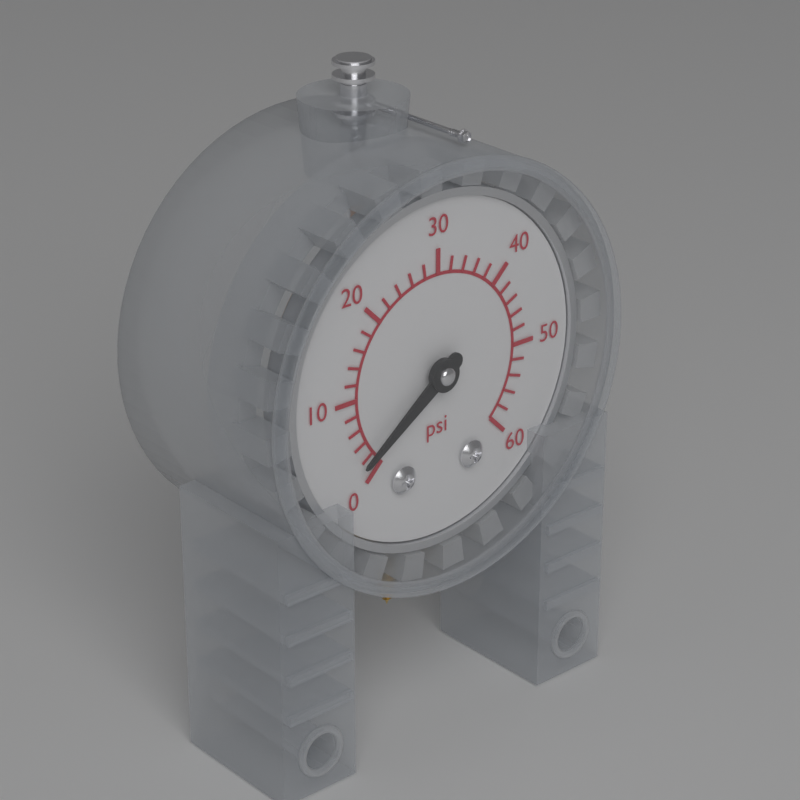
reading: 2 psi
